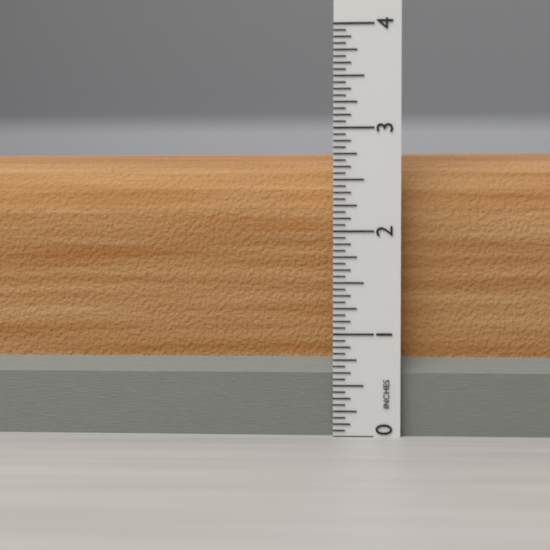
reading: 2.8125 in
